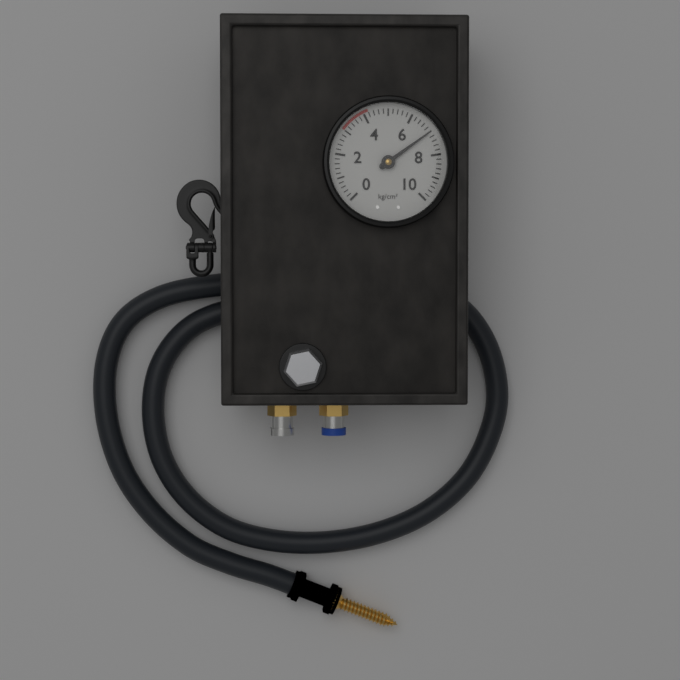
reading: 7.0 kg/cm²
